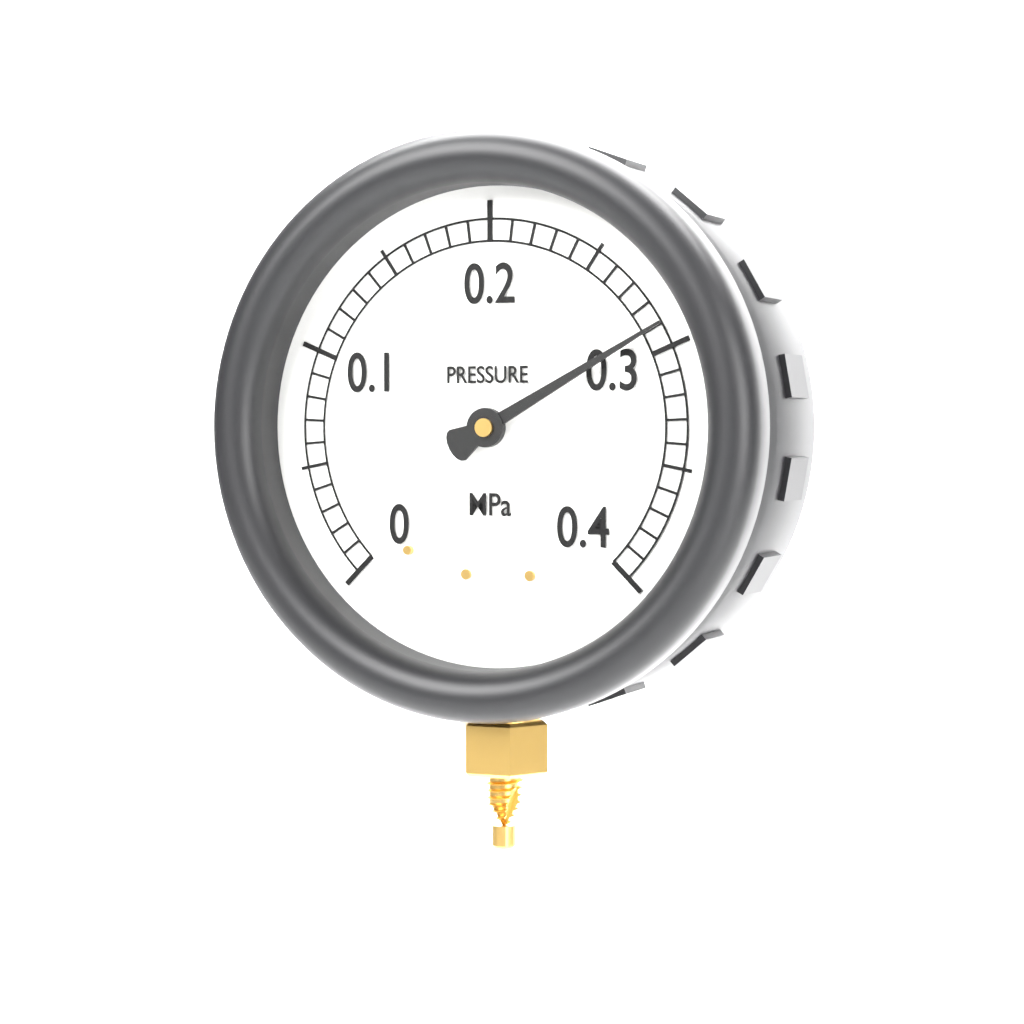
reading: 0.29 MPa
